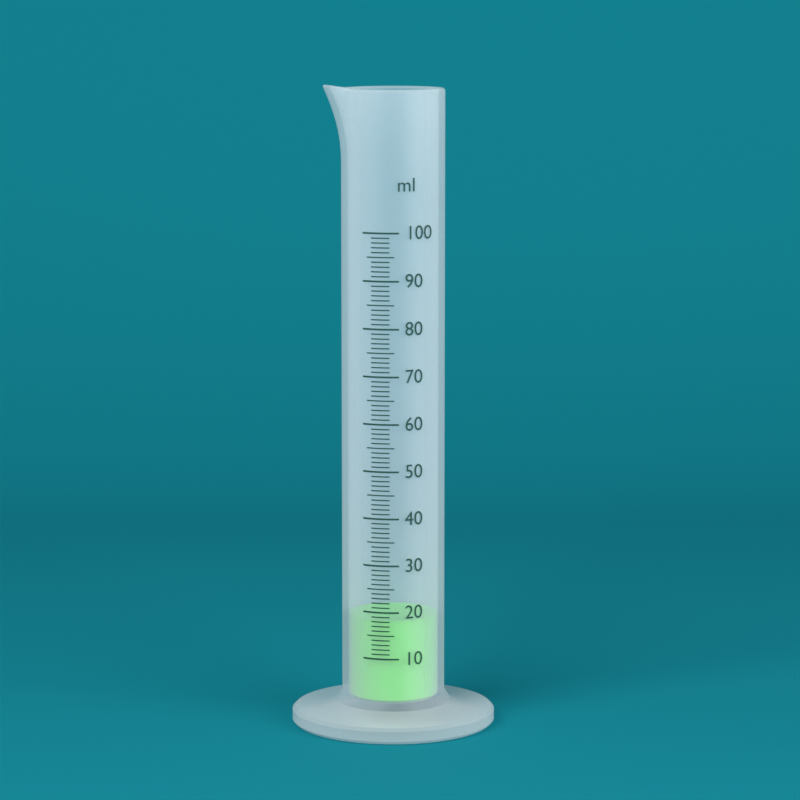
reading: 18 ml
